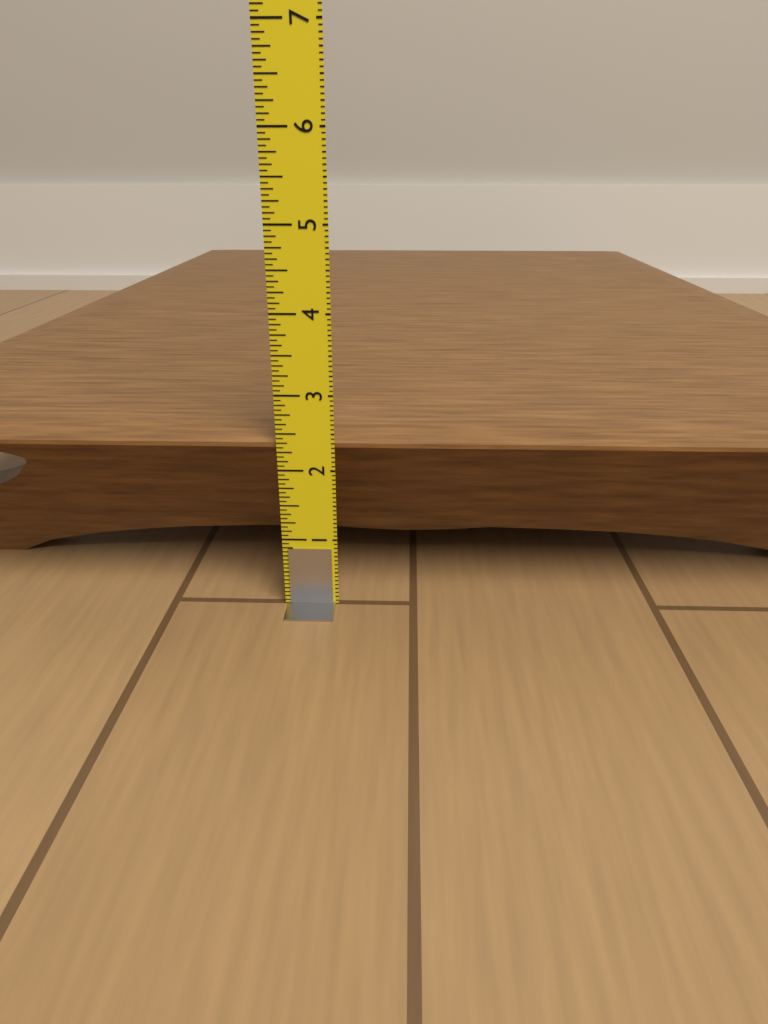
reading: 2.4375 in
